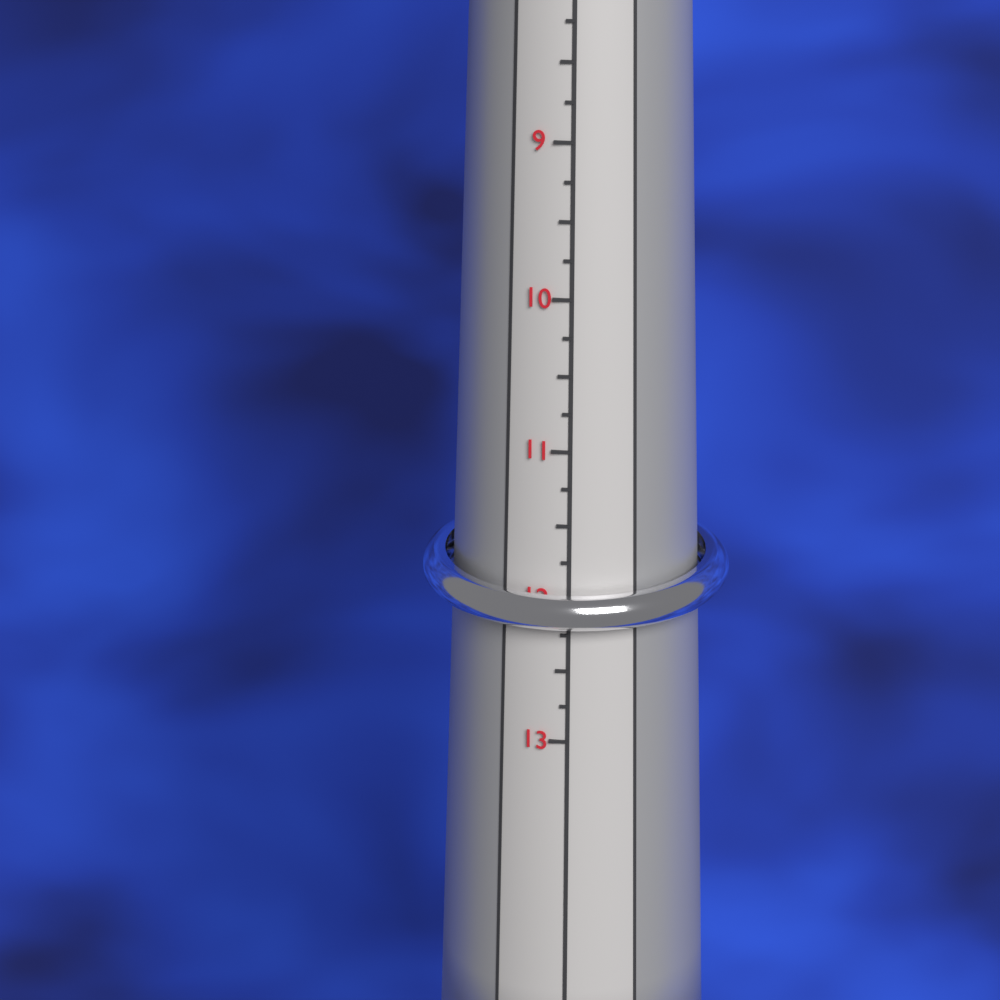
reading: 12.50 (no unit)
